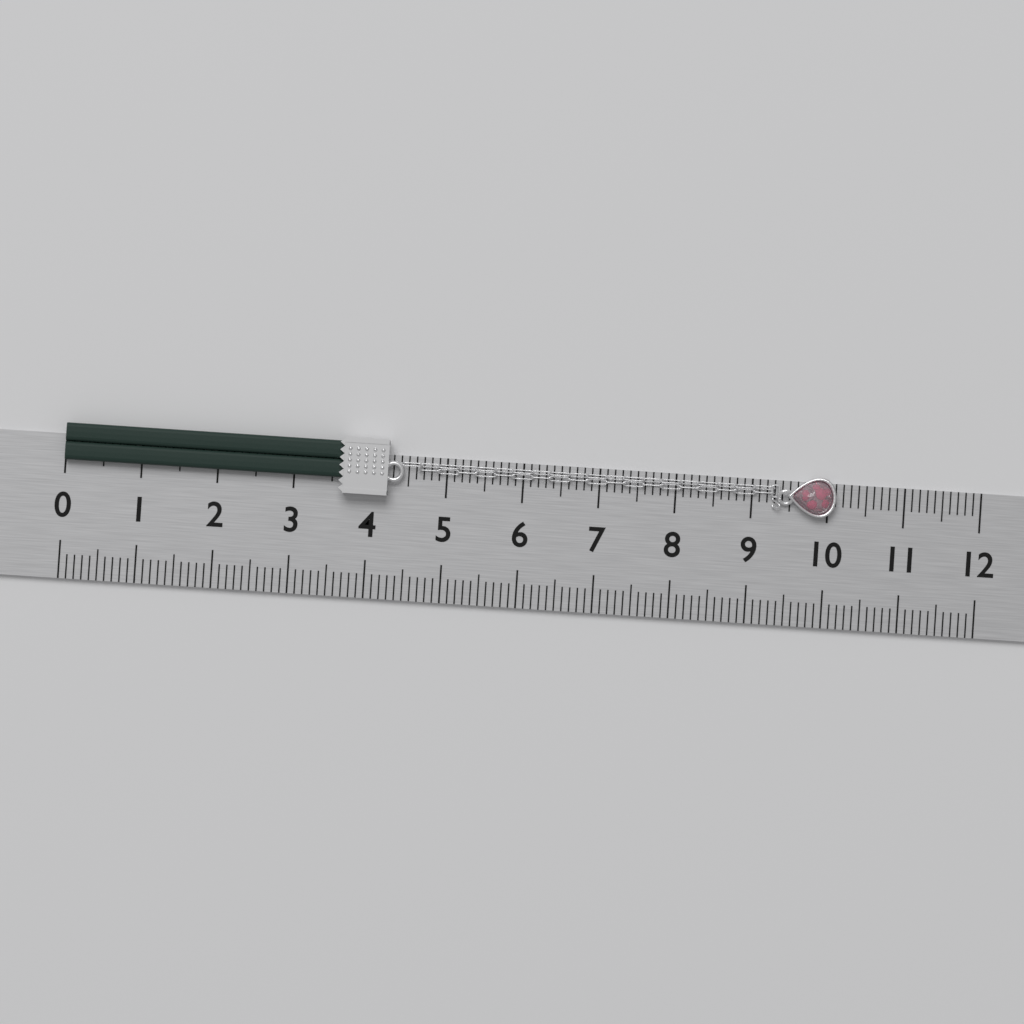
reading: 10.1 (no unit)
